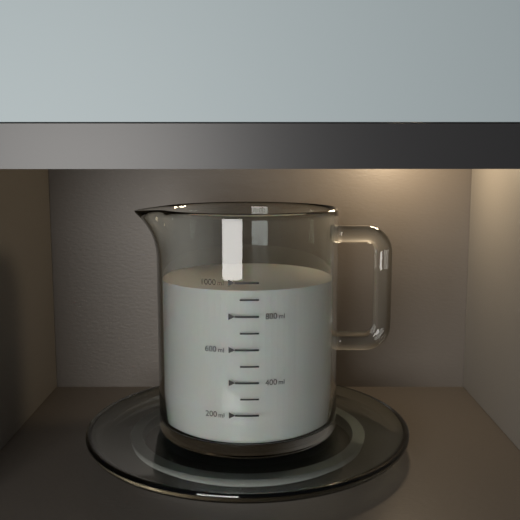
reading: 950 ml
